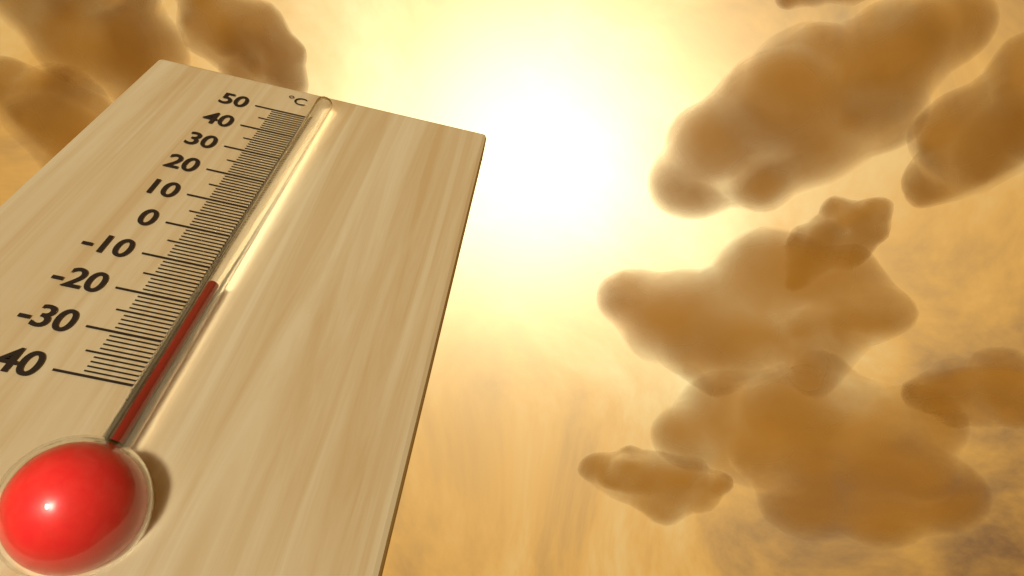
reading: -17 °C
